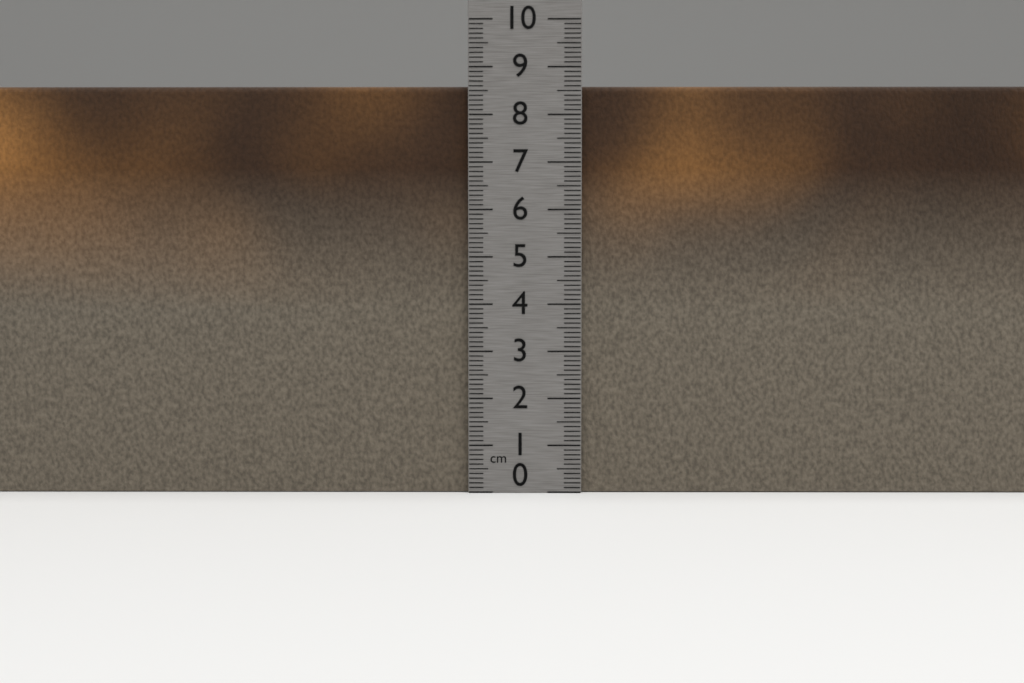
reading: 8.6 cm
